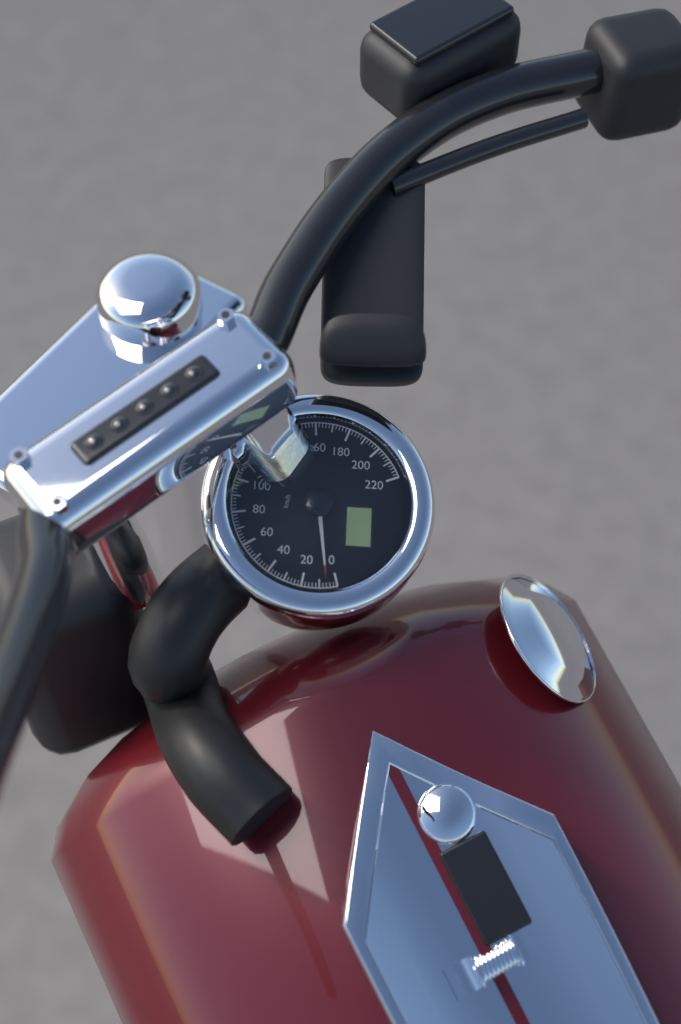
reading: 6 km/h
